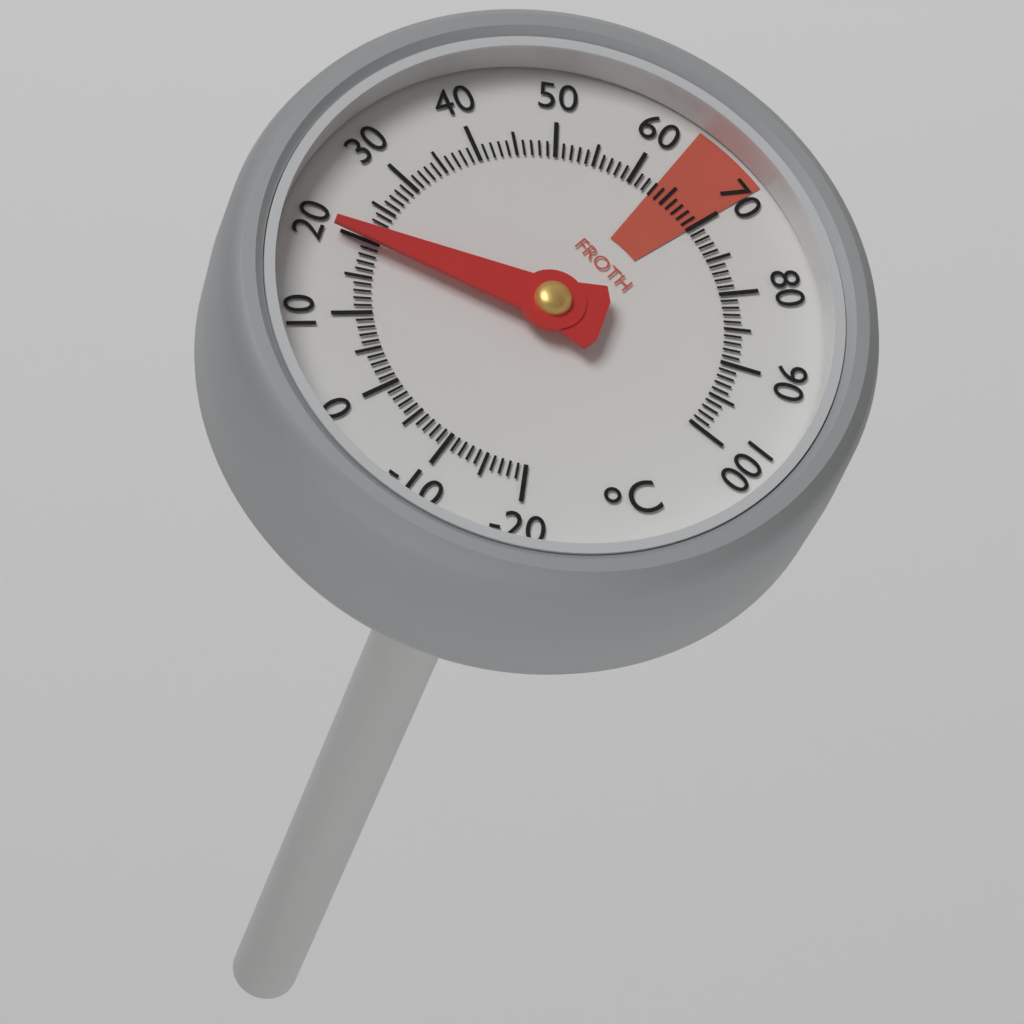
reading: 20 °C
